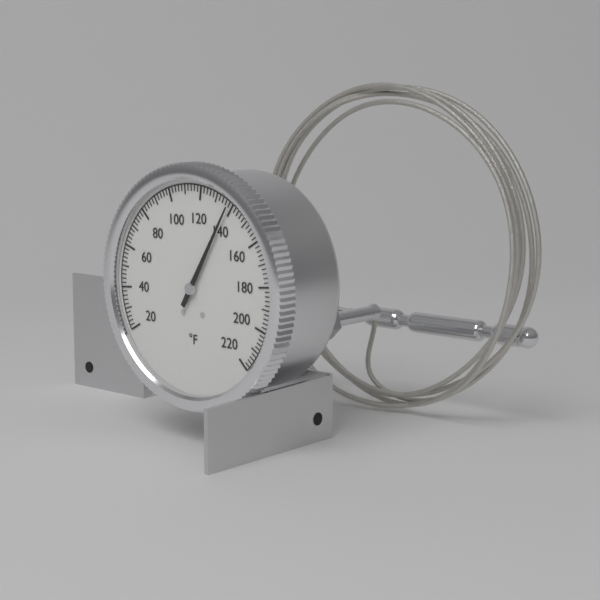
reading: 138 °F
